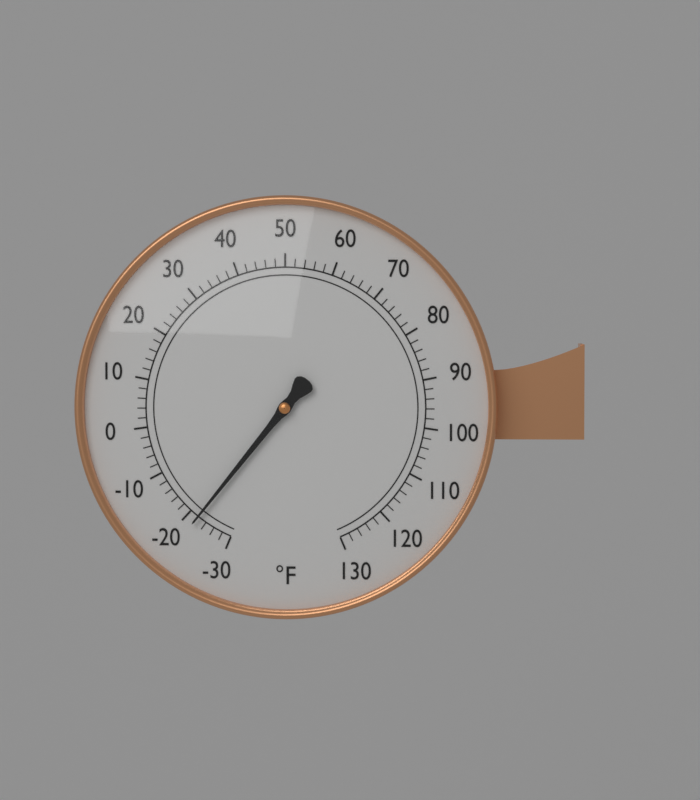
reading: -22 °F
